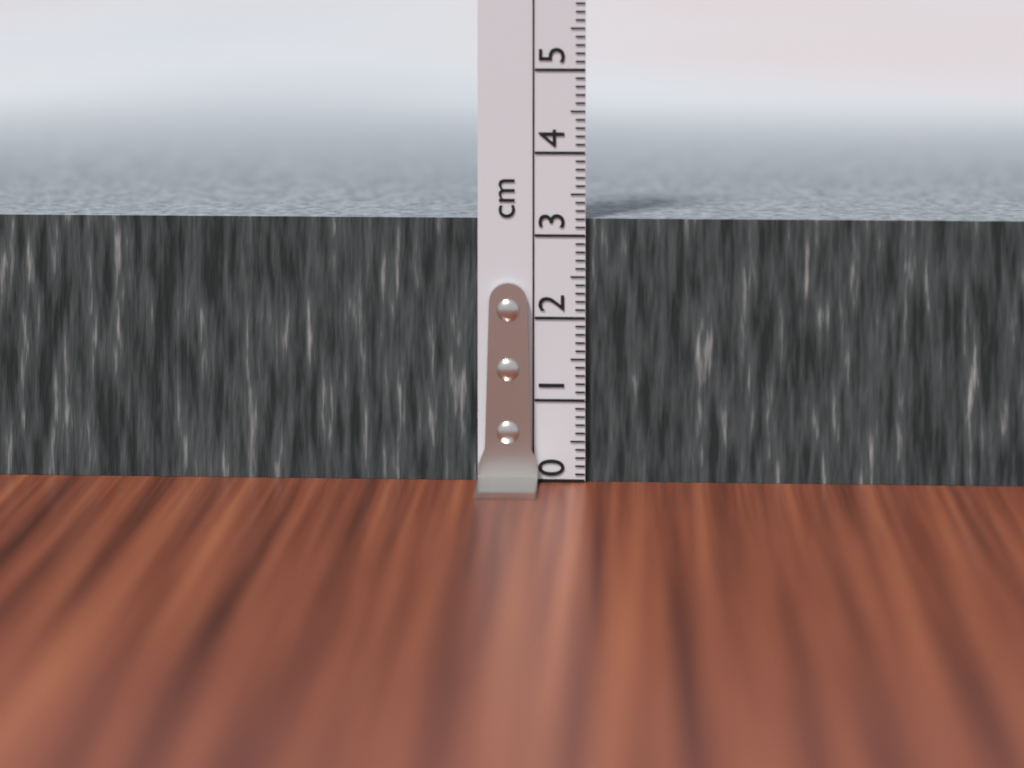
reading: 3.2 cm
